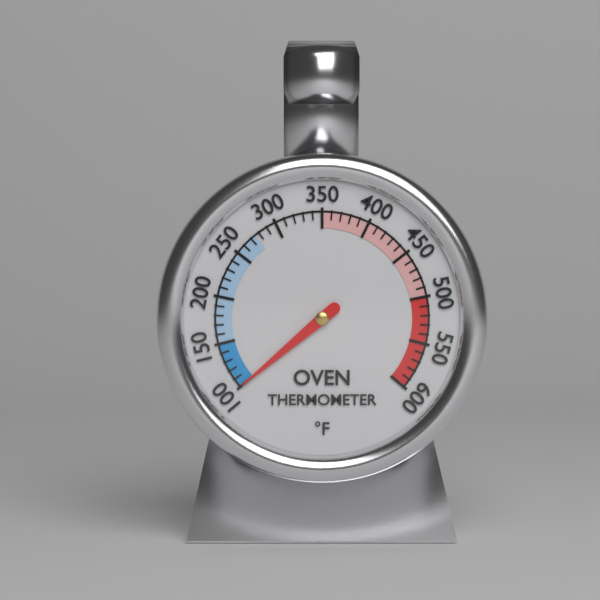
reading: 100 °F
